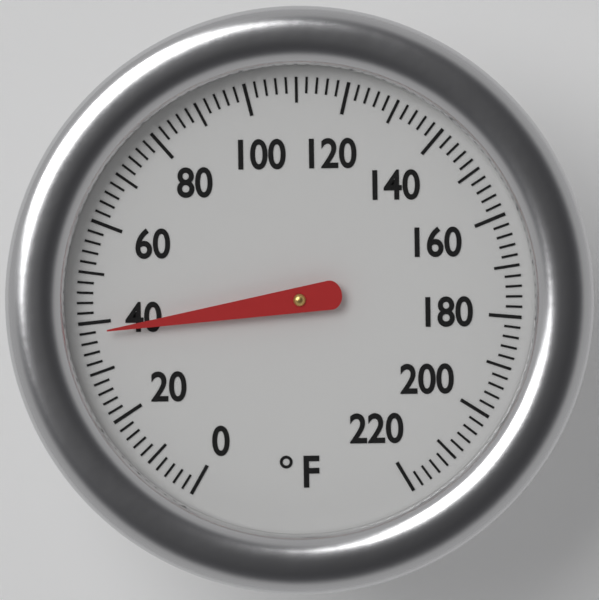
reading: 38 °F
